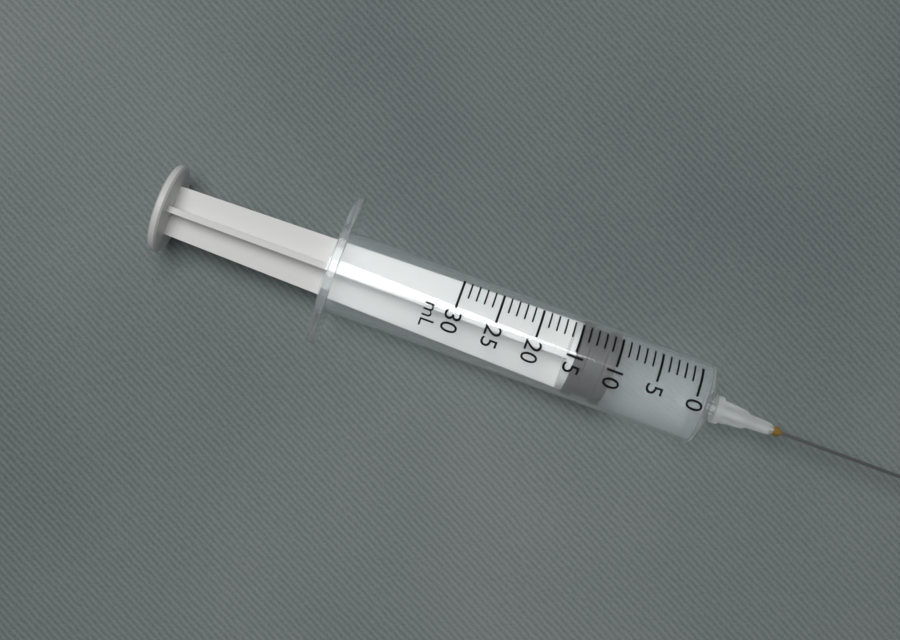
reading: 10 mL
